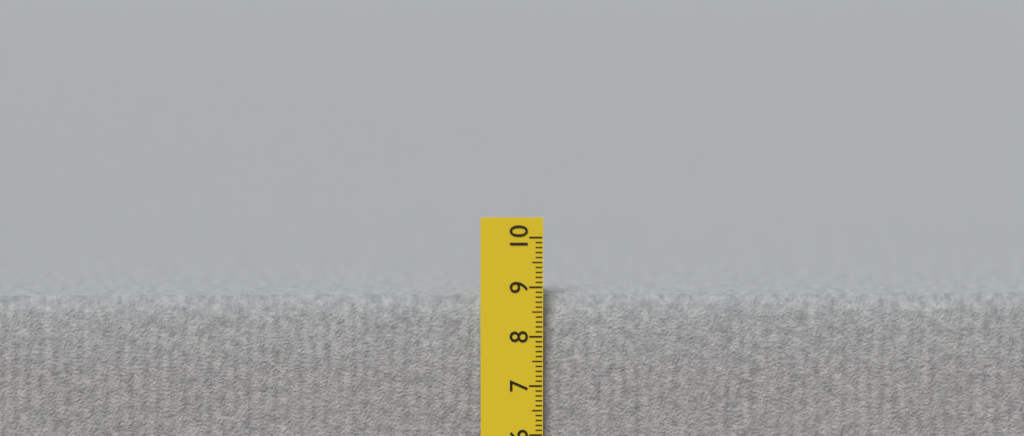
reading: 8.8 cm
